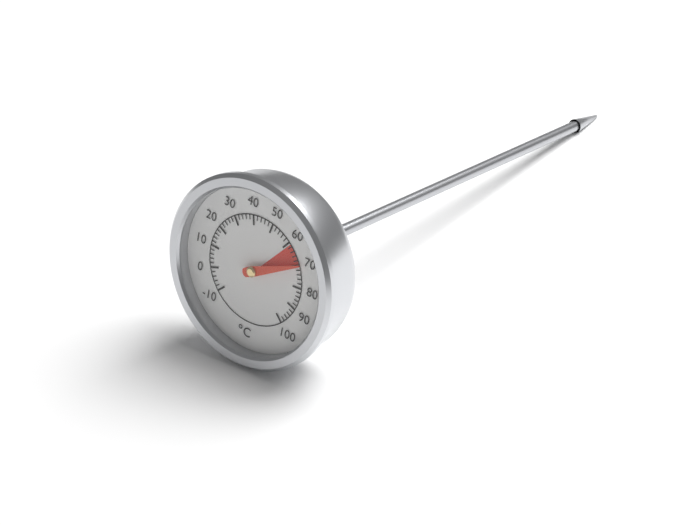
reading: 70 °C
